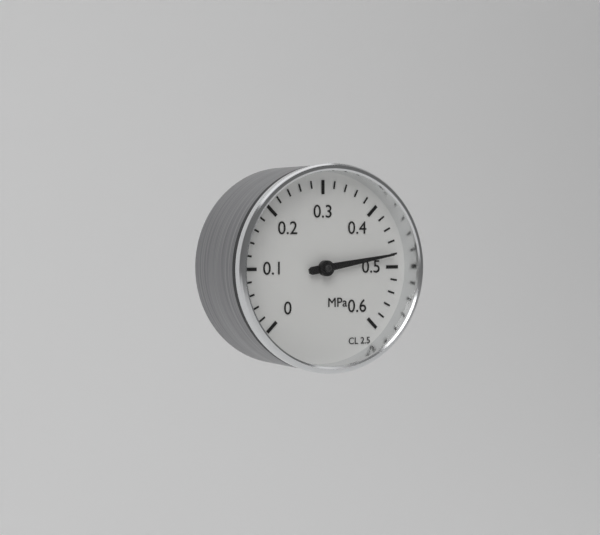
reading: 0.48 MPa
